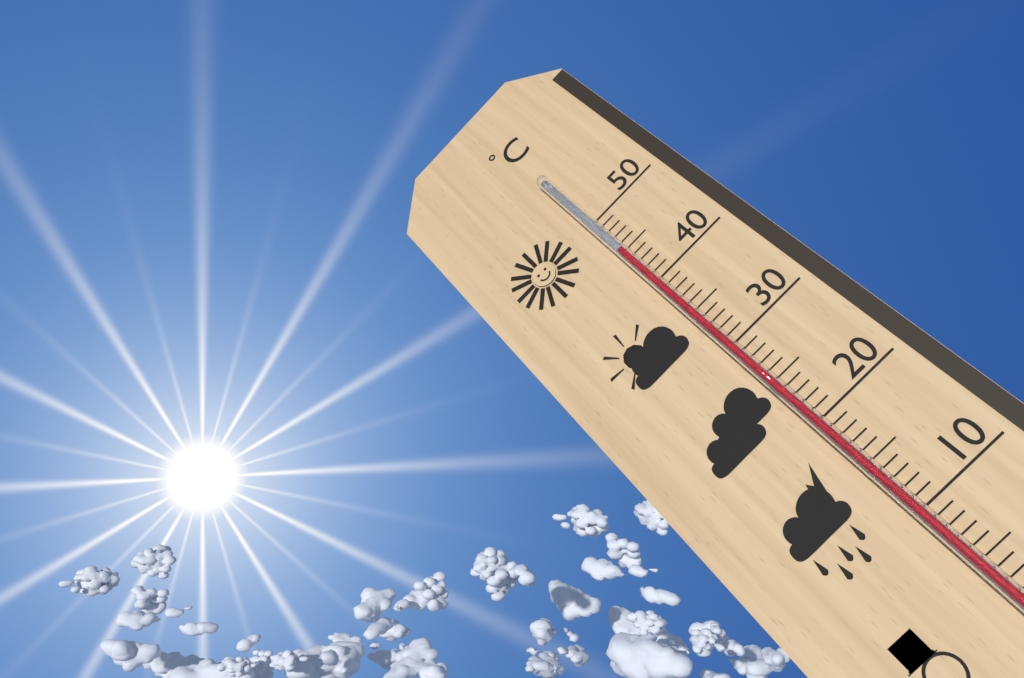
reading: 45 °C
